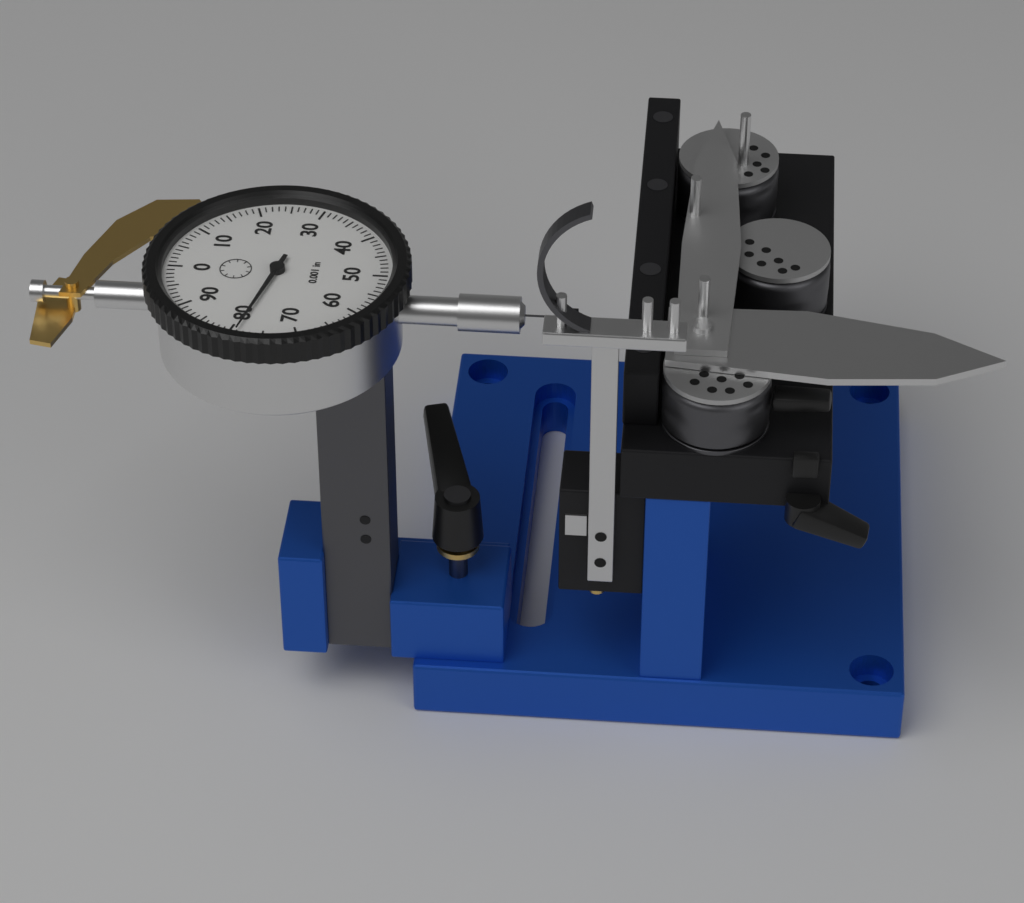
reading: 0.079 in
